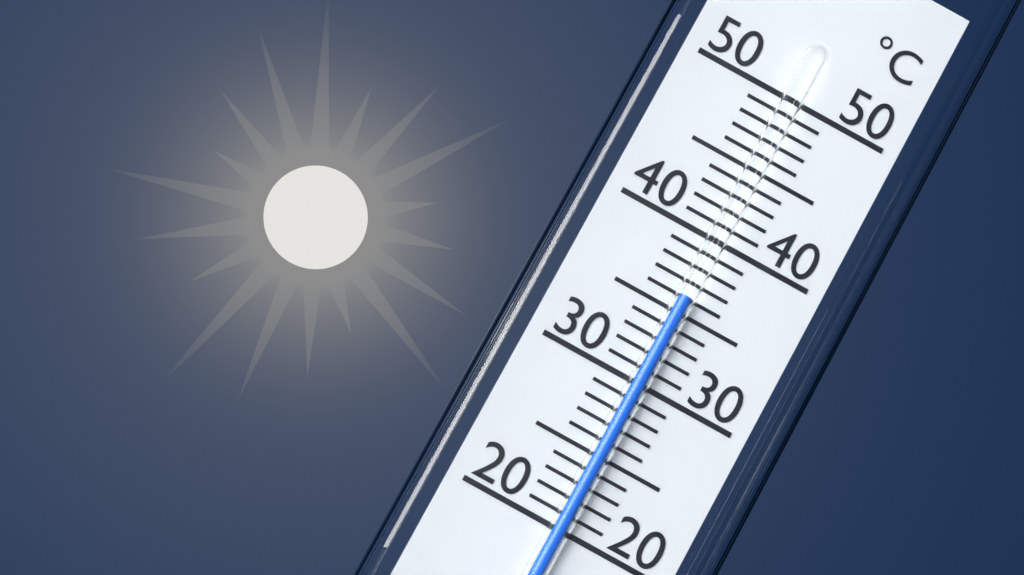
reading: 36 °C
